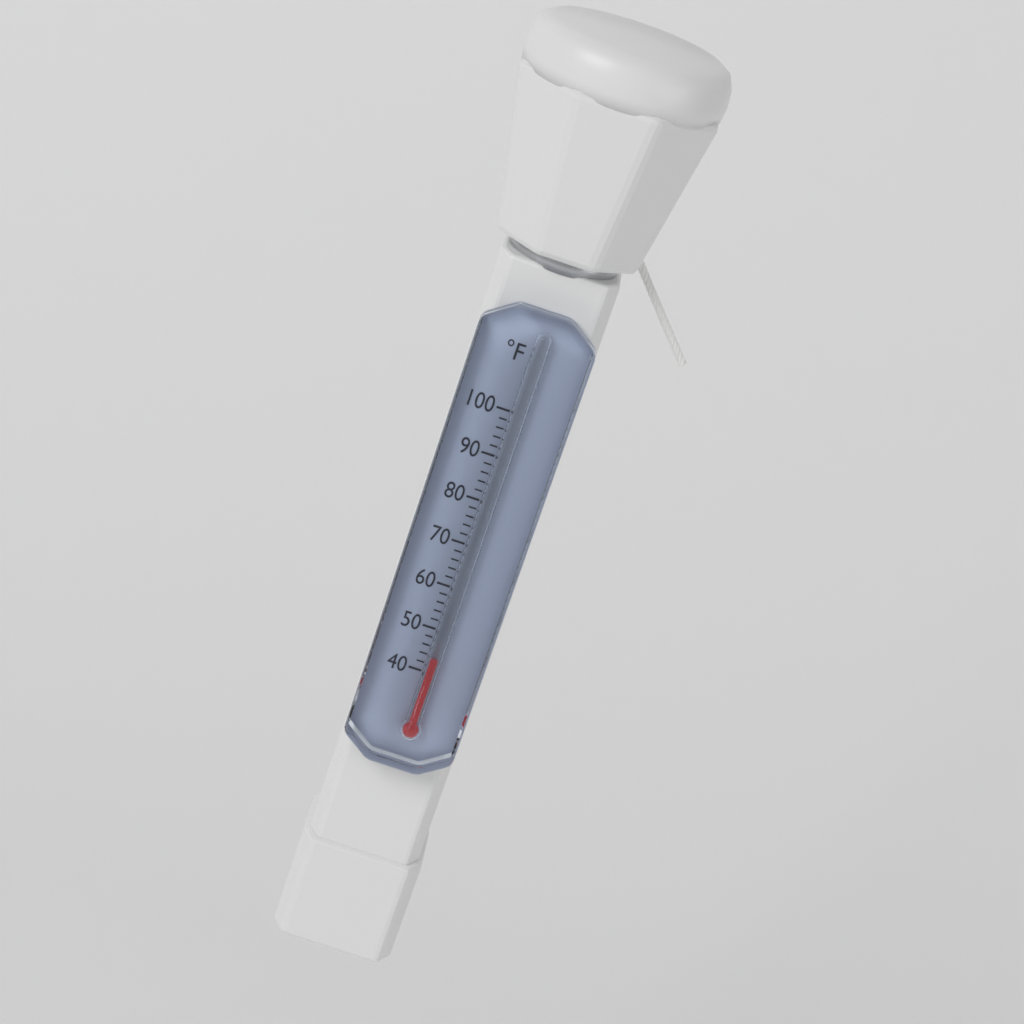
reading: 44 °F
